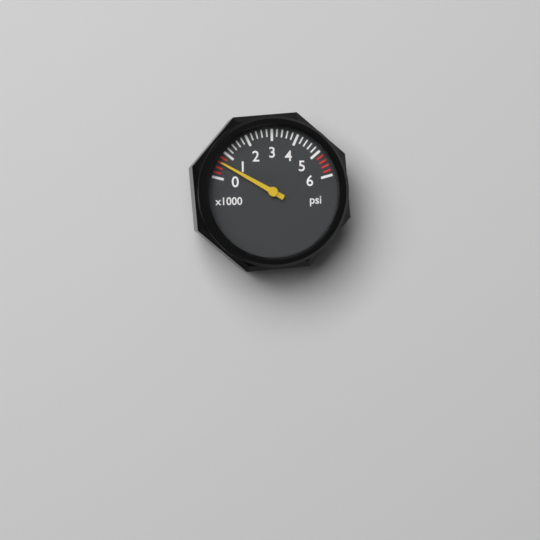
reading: 600 psi
